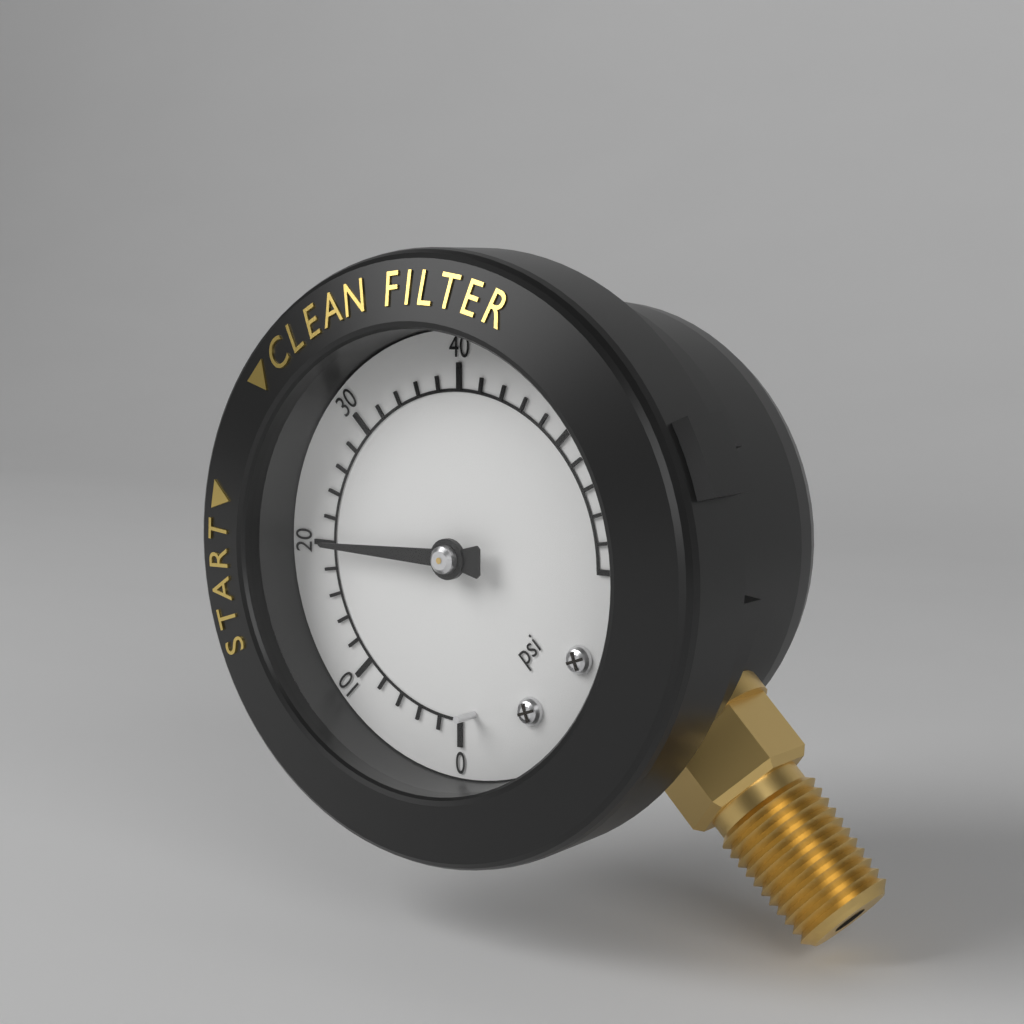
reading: 20 psi
